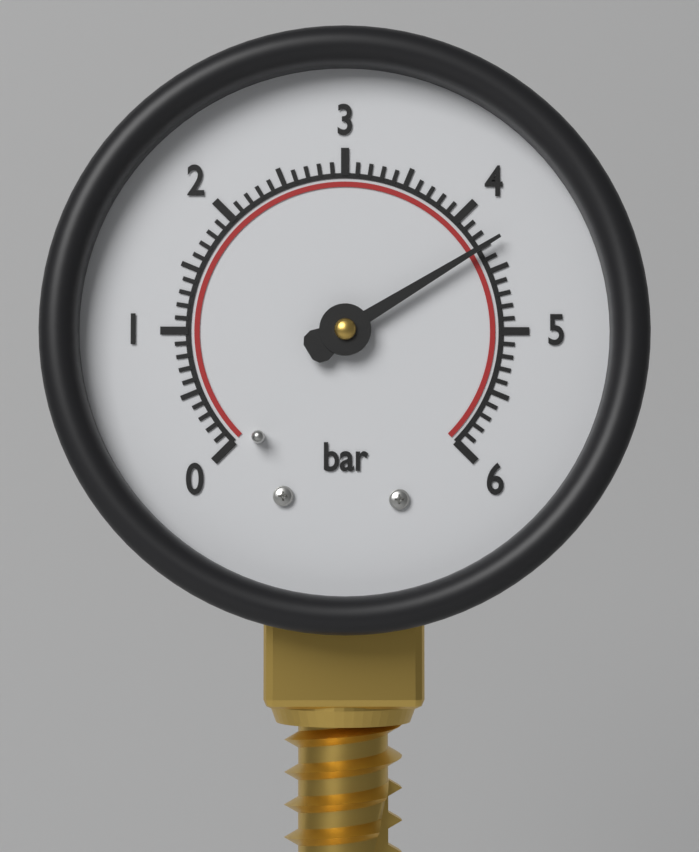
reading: 4.3 bar
